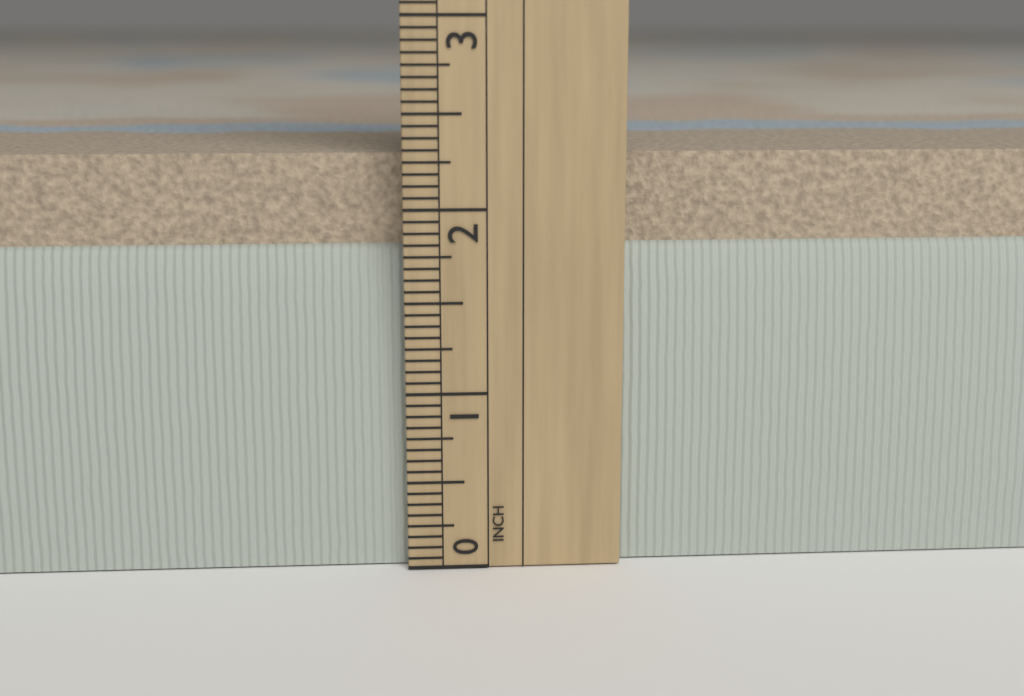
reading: 2.3125 in
